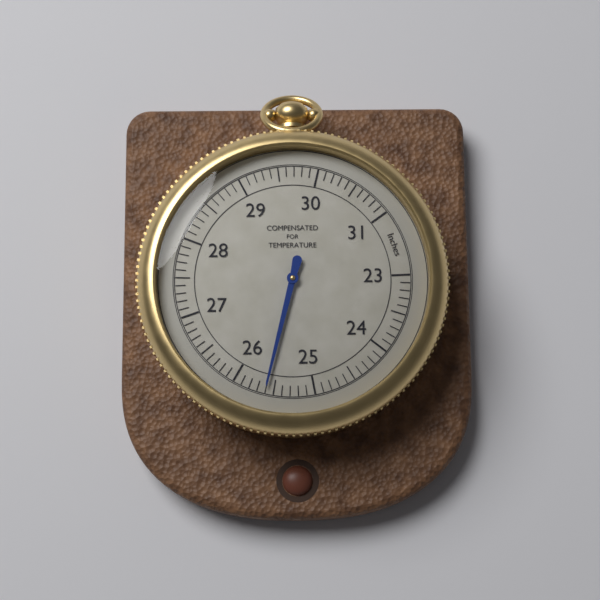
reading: 25.6 inches
